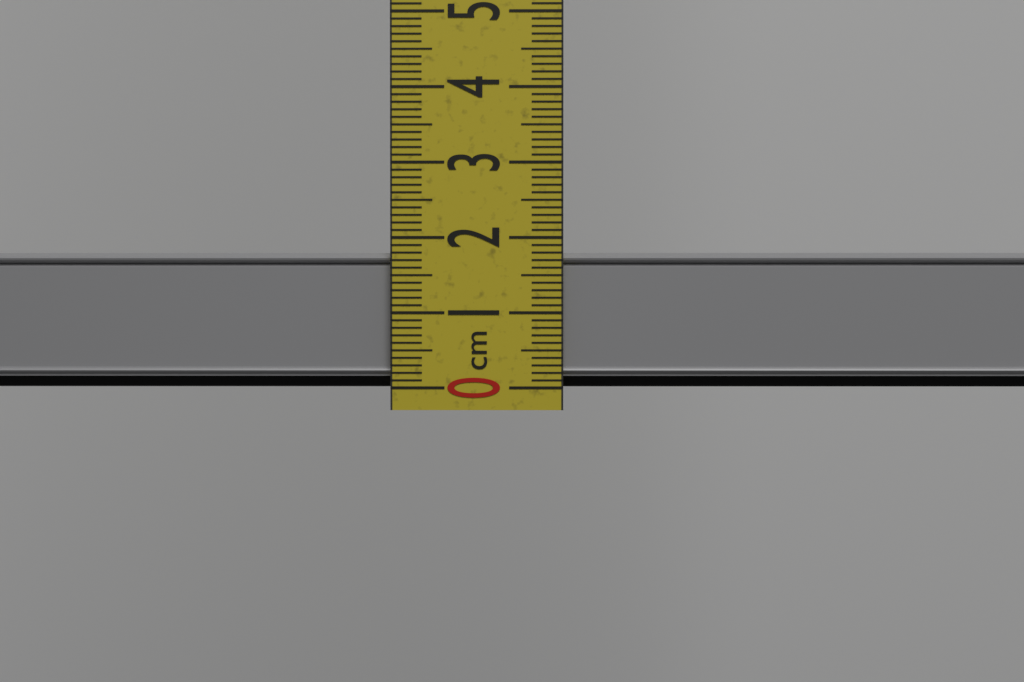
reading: 1.8 cm
